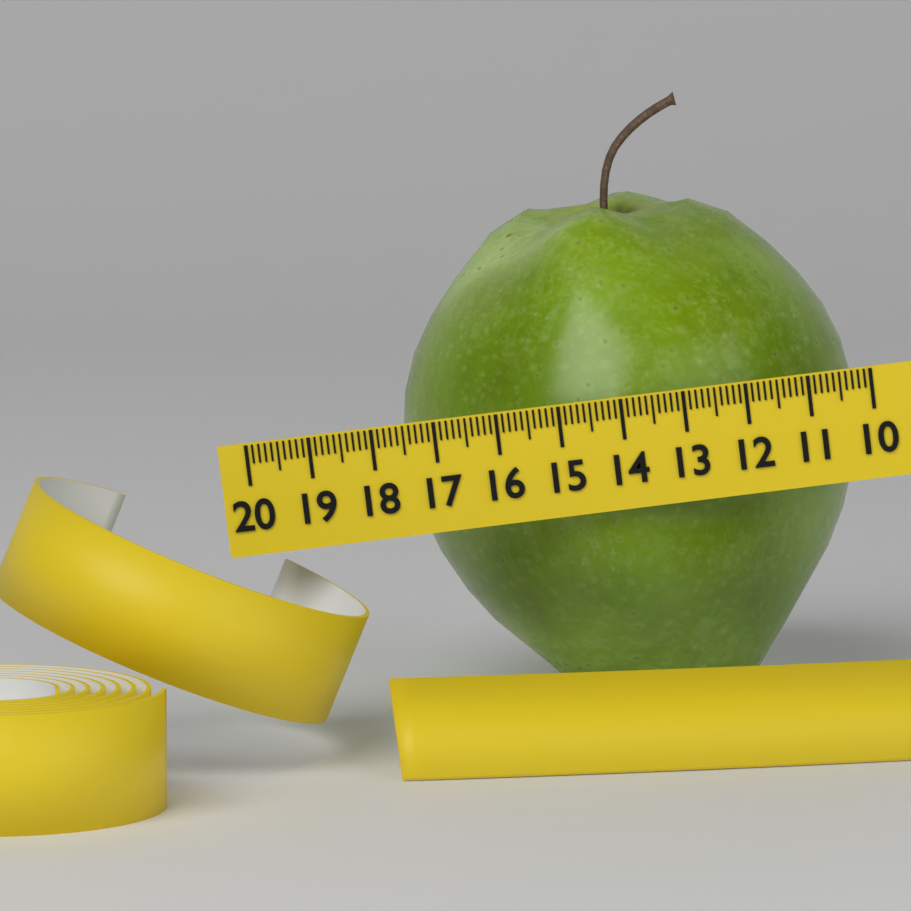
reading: 17.5 (no unit)
